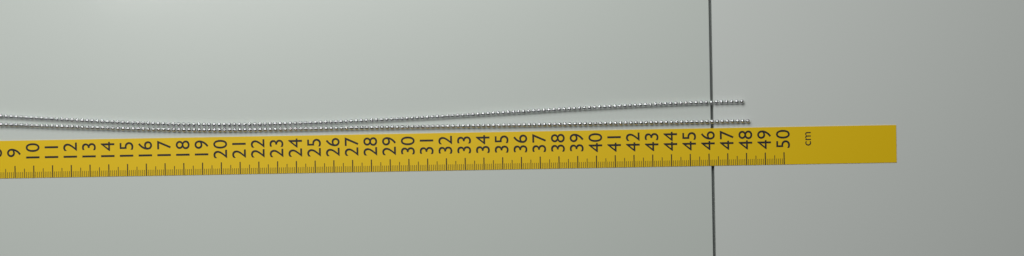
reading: 48.2 cm
